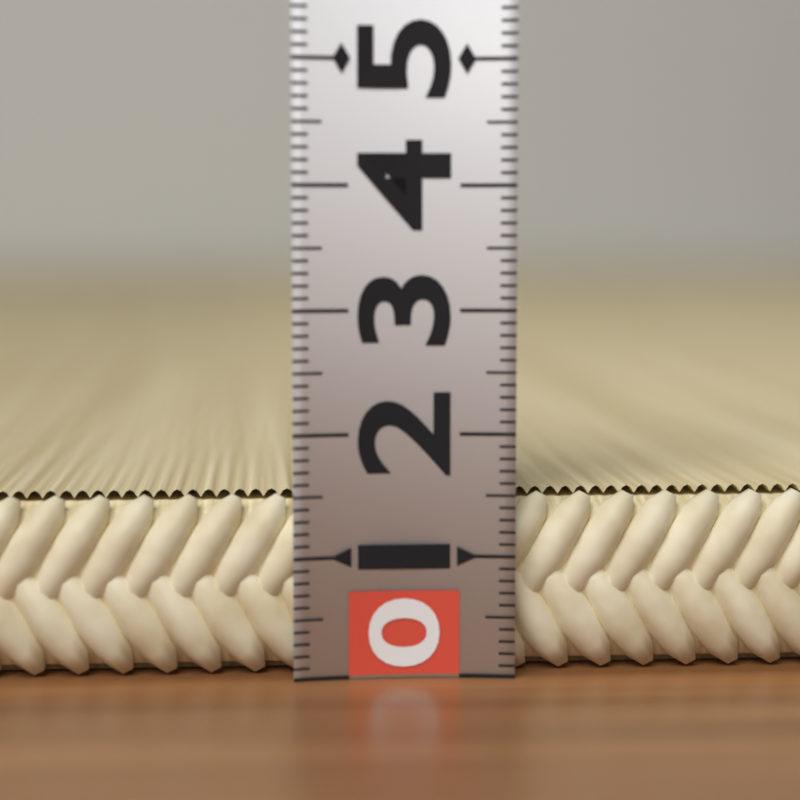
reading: 1.5 (no unit)
